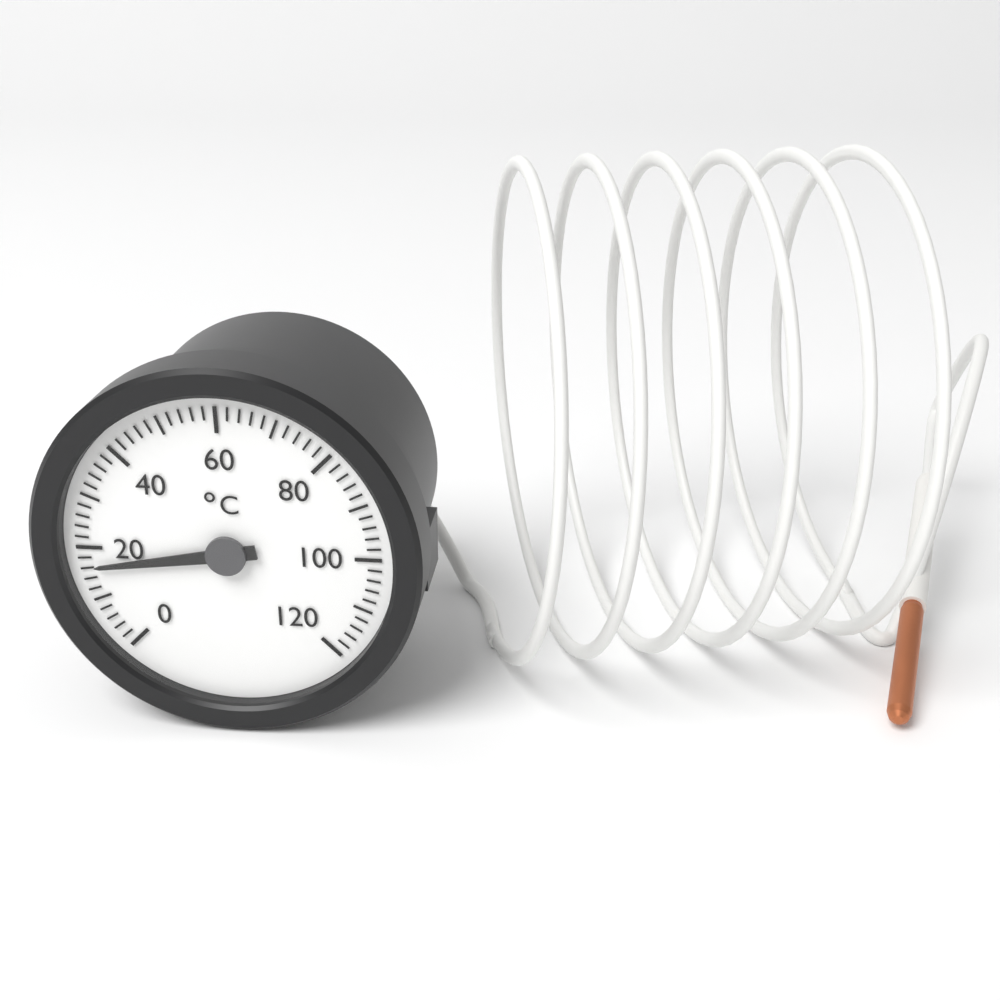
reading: 16 °C
